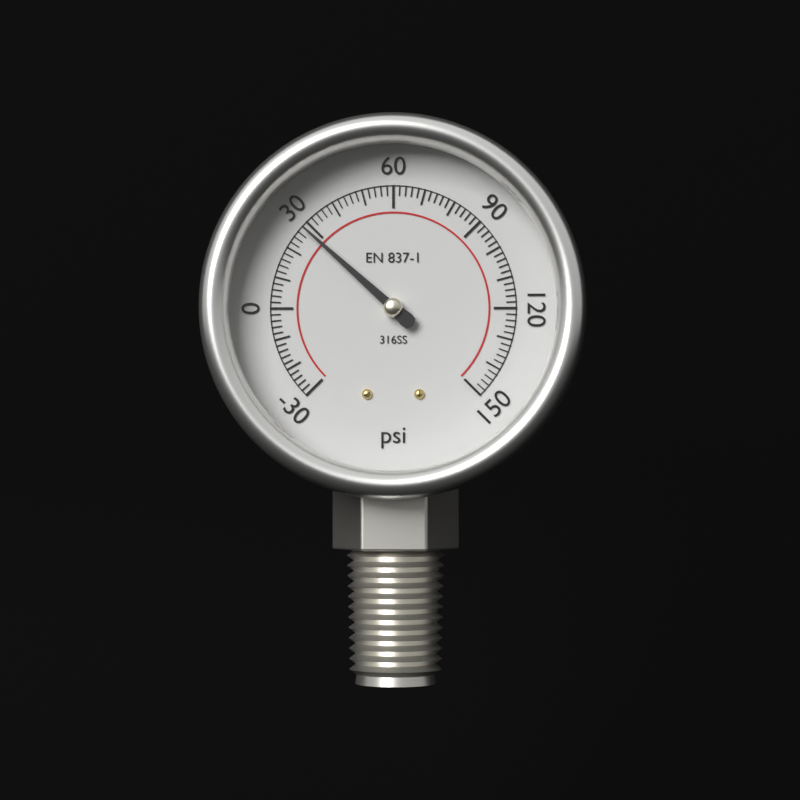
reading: 28 psi
